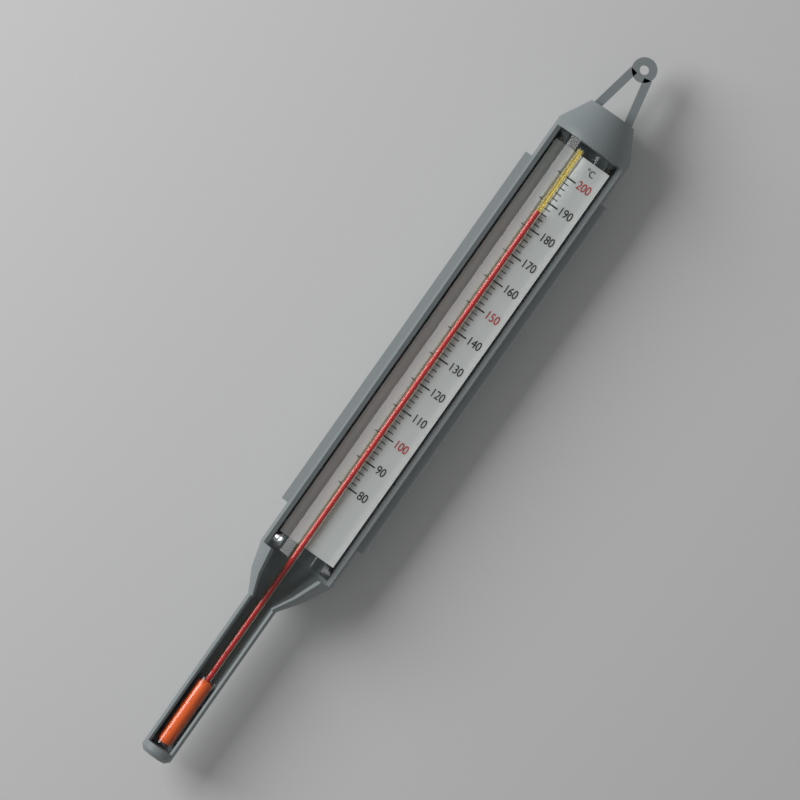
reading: 186 °C
